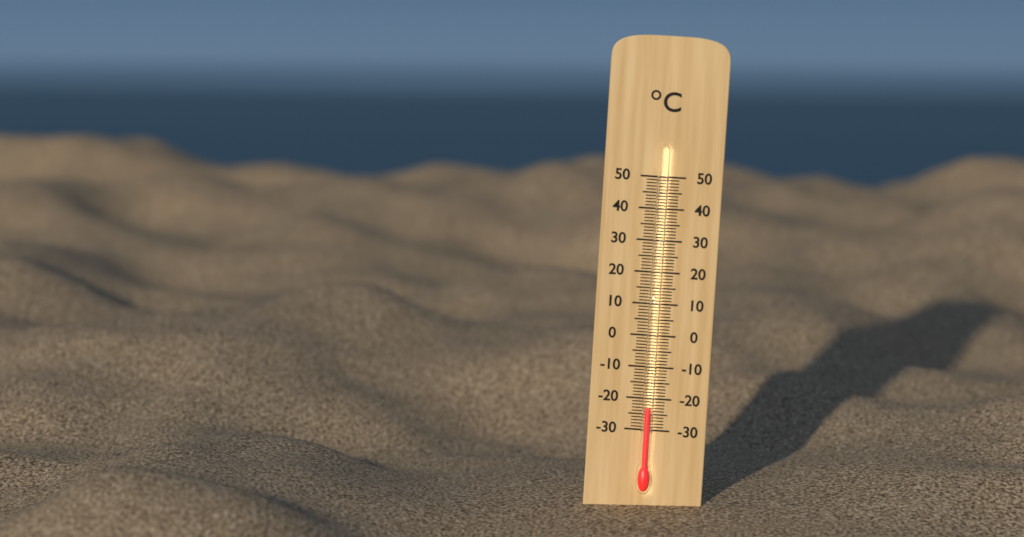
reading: -23 °C
